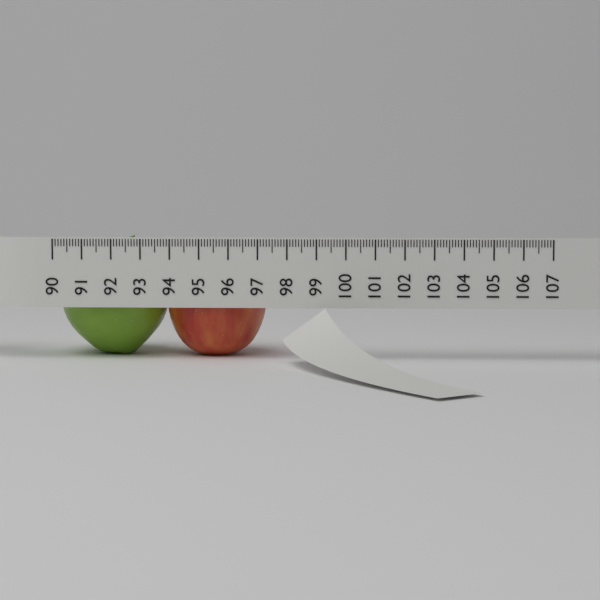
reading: 97.2 (no unit)
